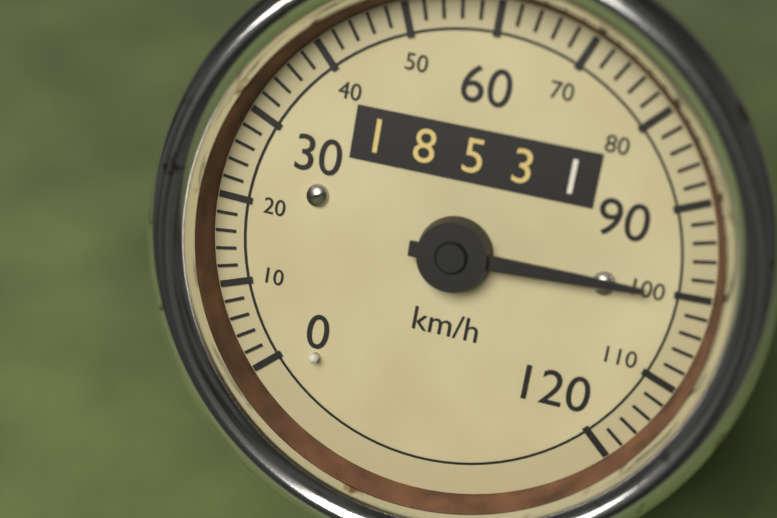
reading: 100 km/h
